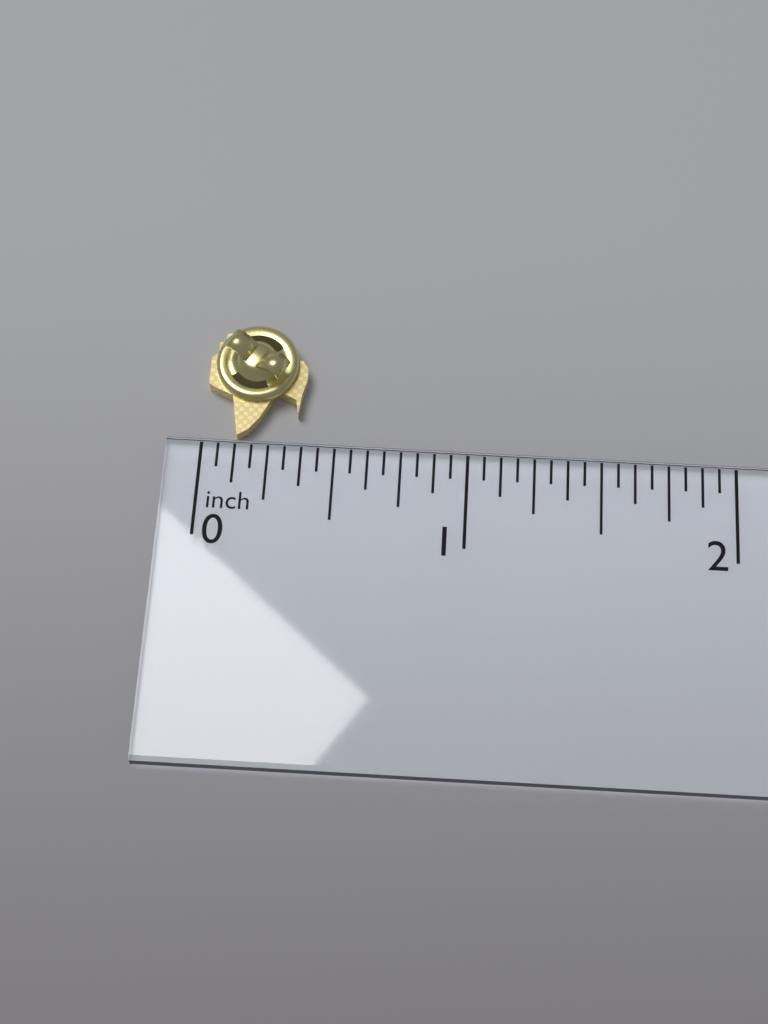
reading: 0.3750 inch
